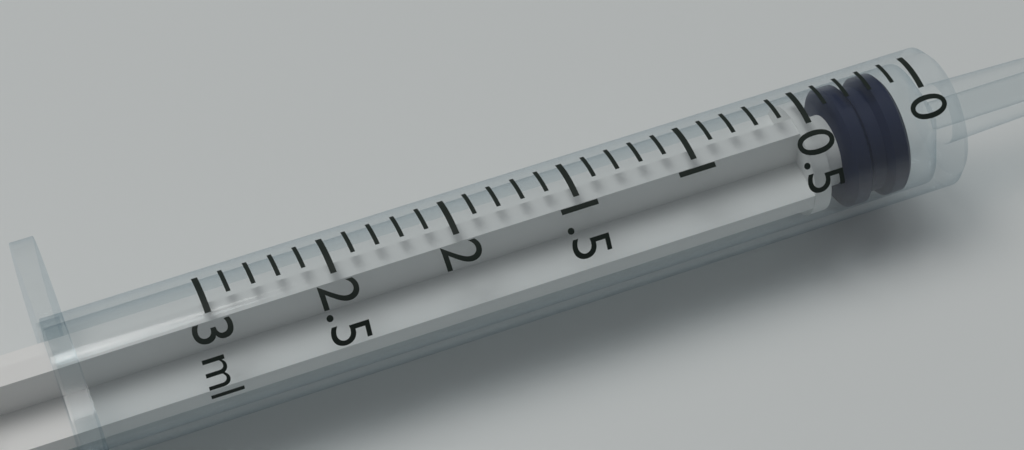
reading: 0.1 ml
